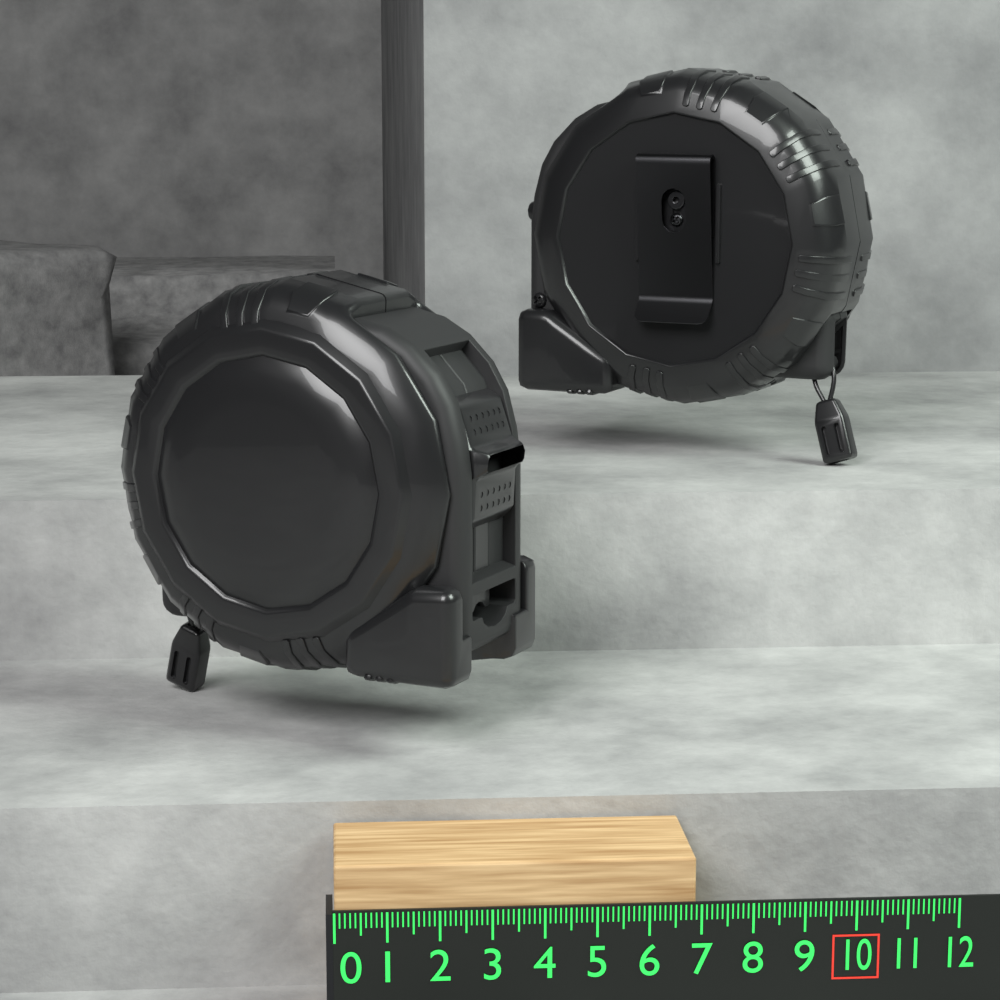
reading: 6.9 (no unit)
